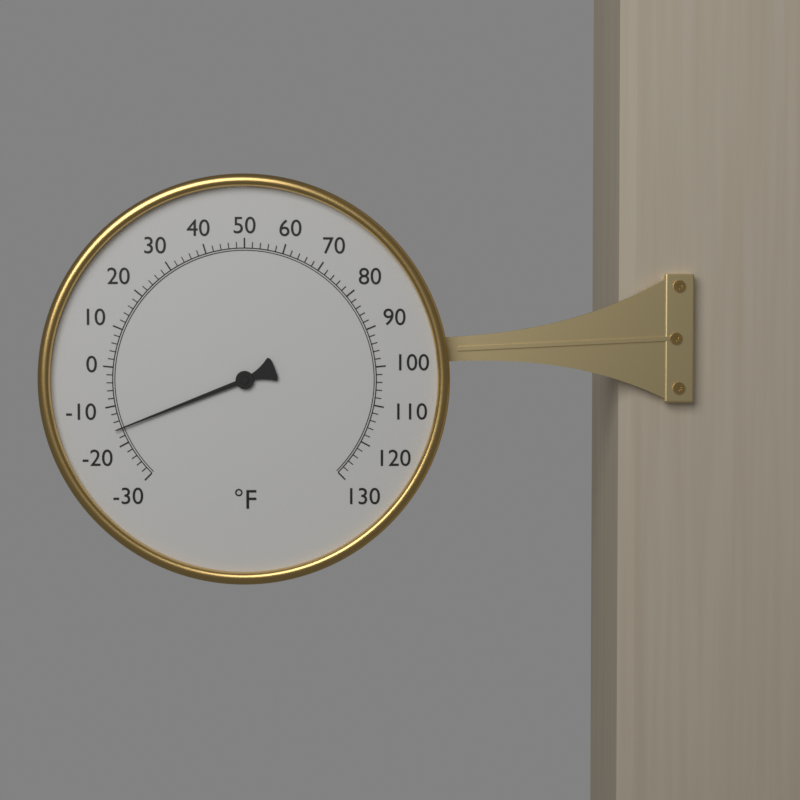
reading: -16 °F
